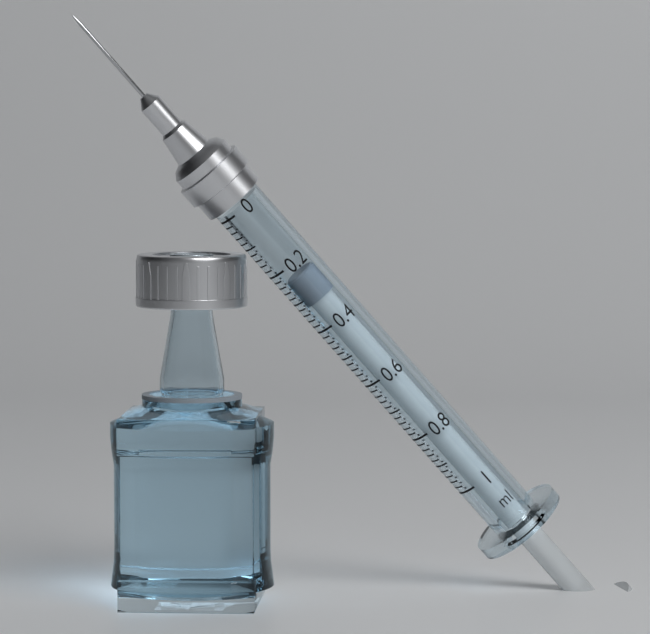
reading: 0.24 ml
